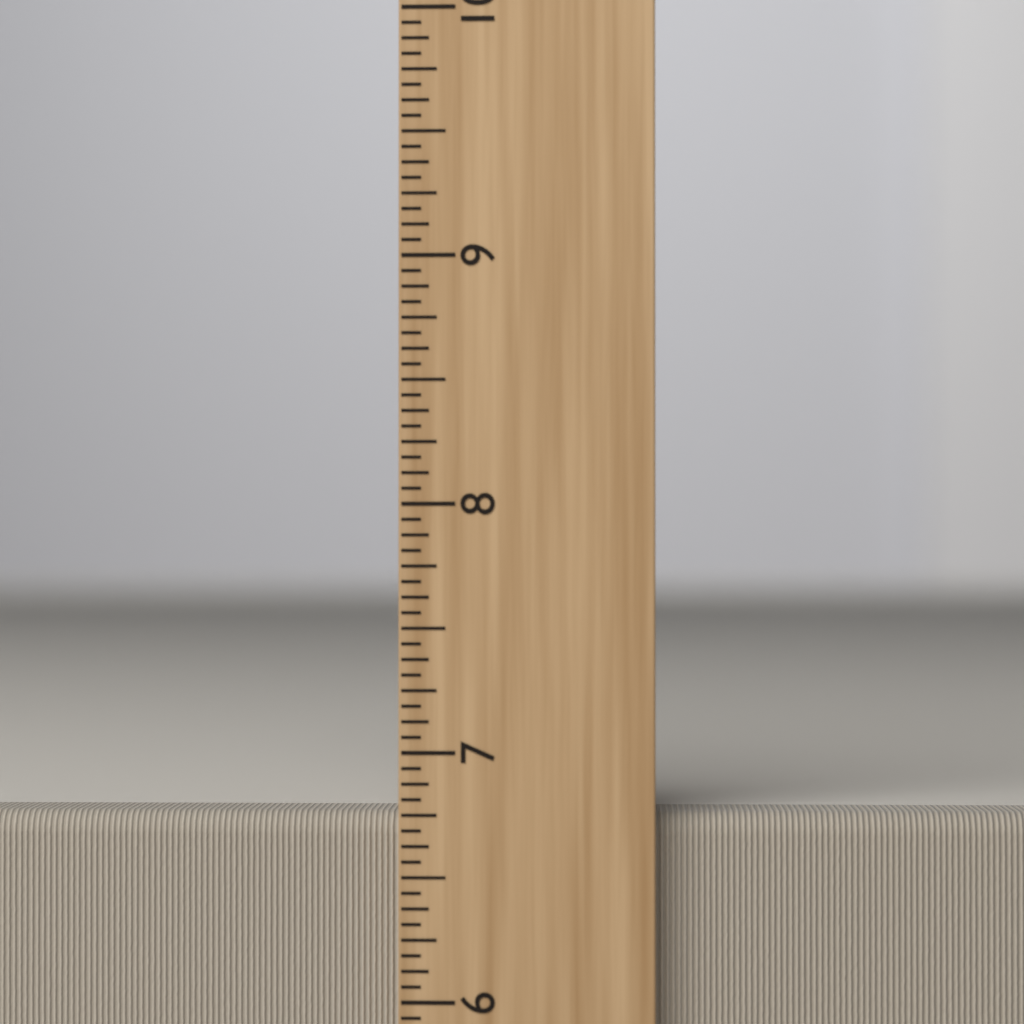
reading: 6.7500 inch
